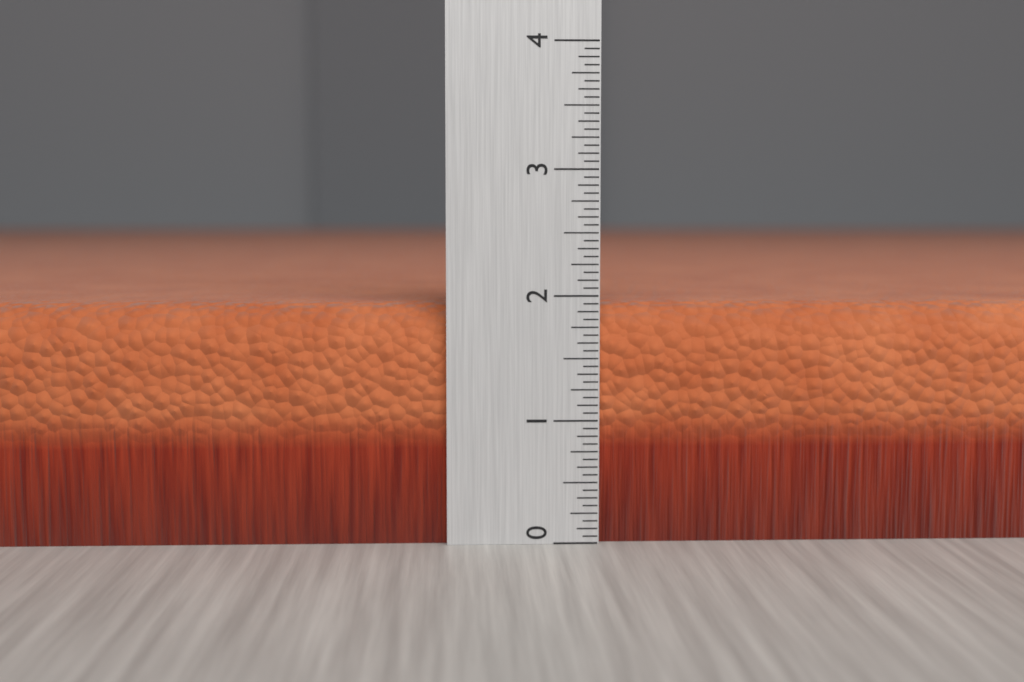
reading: 1.9375 (no unit)
